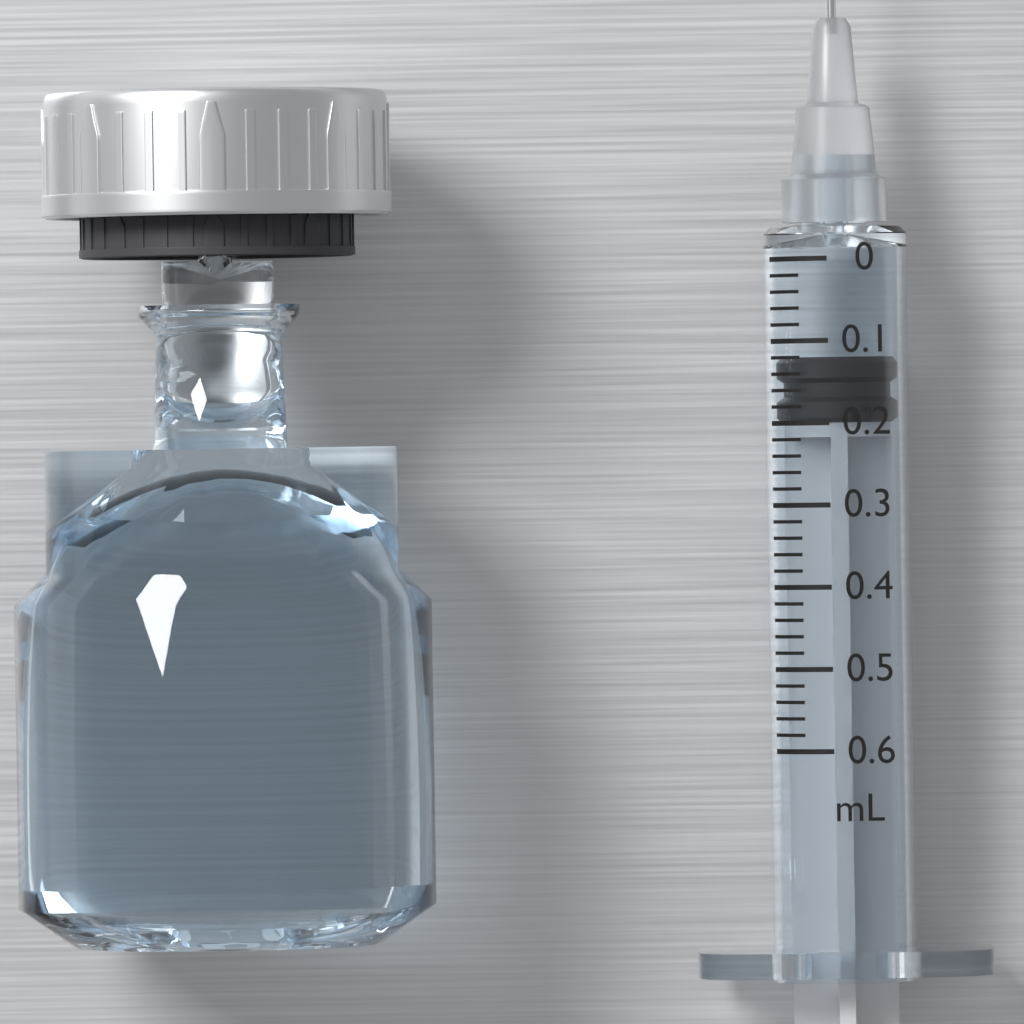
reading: 0.12 mL
